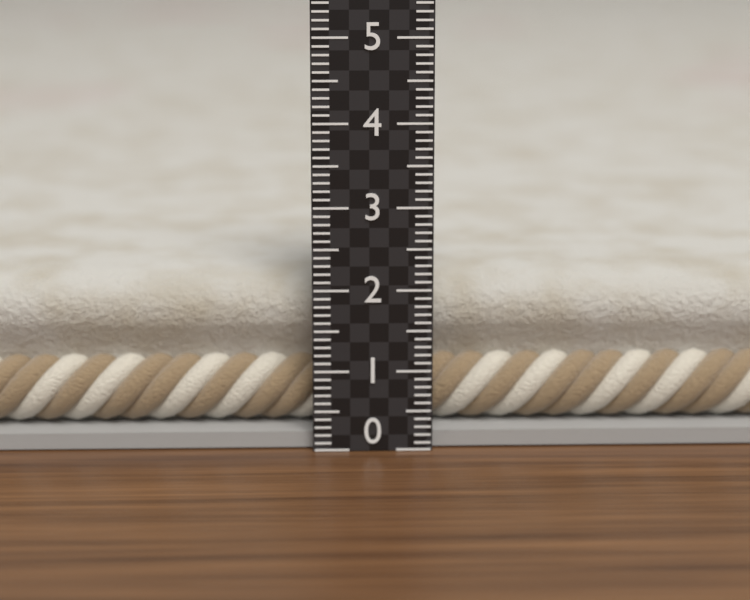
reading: 2.1 (no unit)
